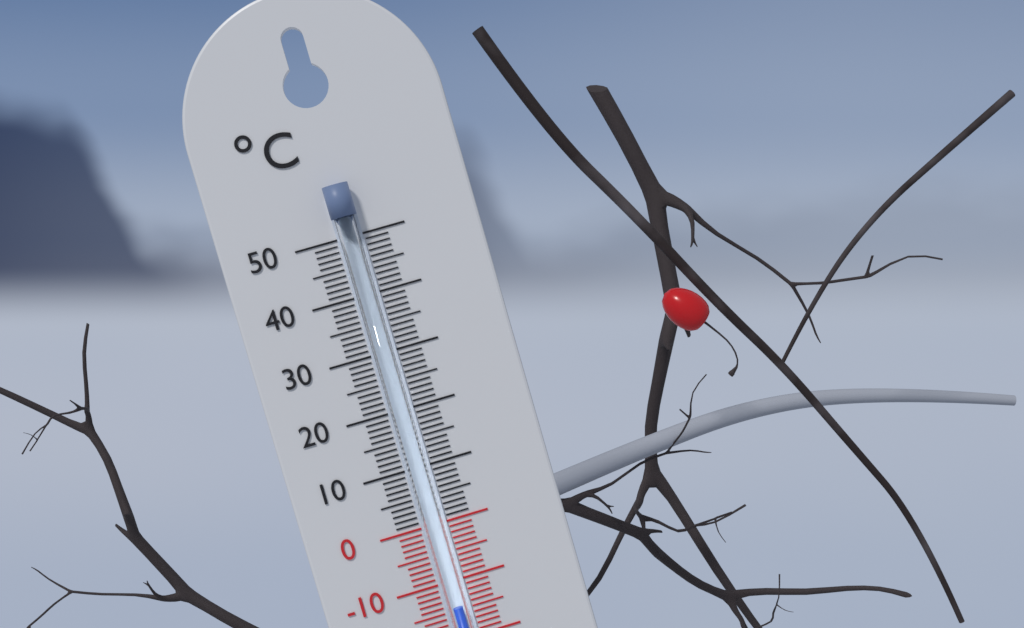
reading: -14 °C
